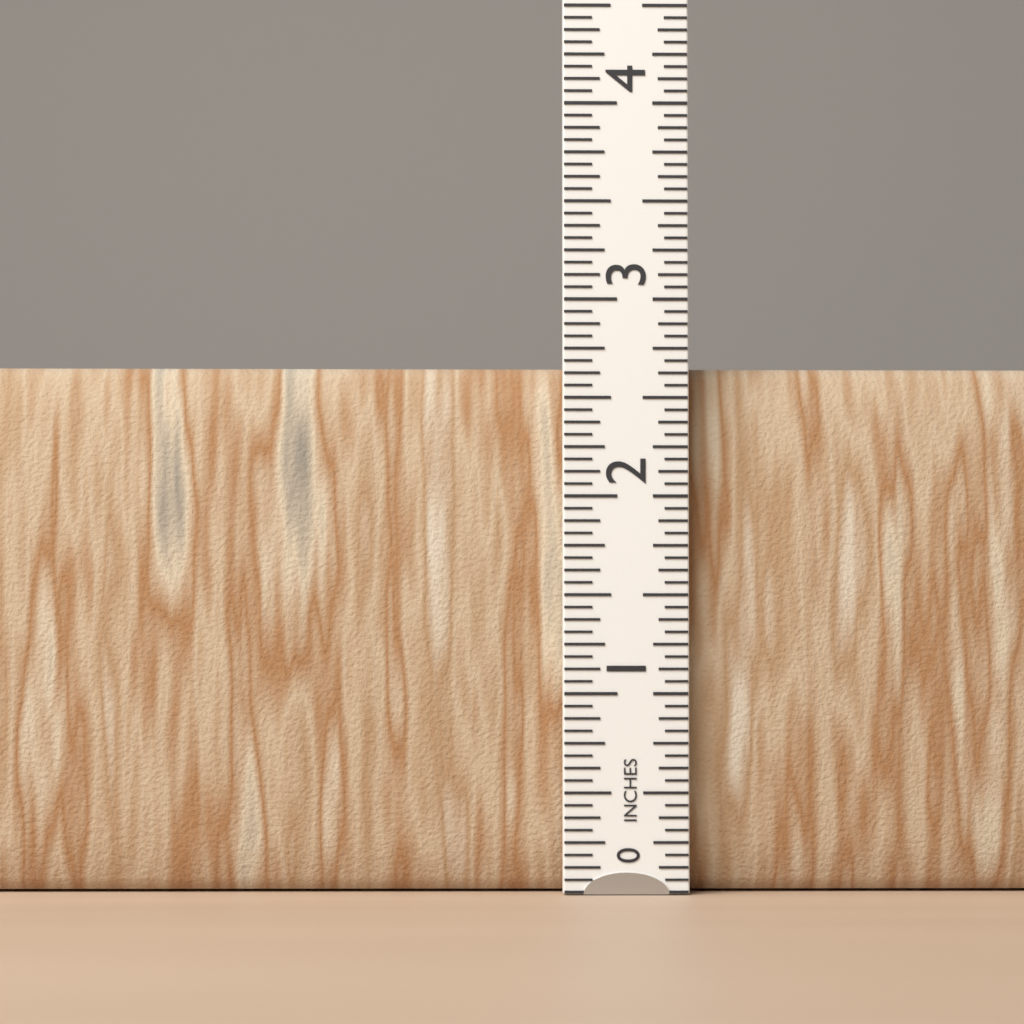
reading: 2.6875 in
